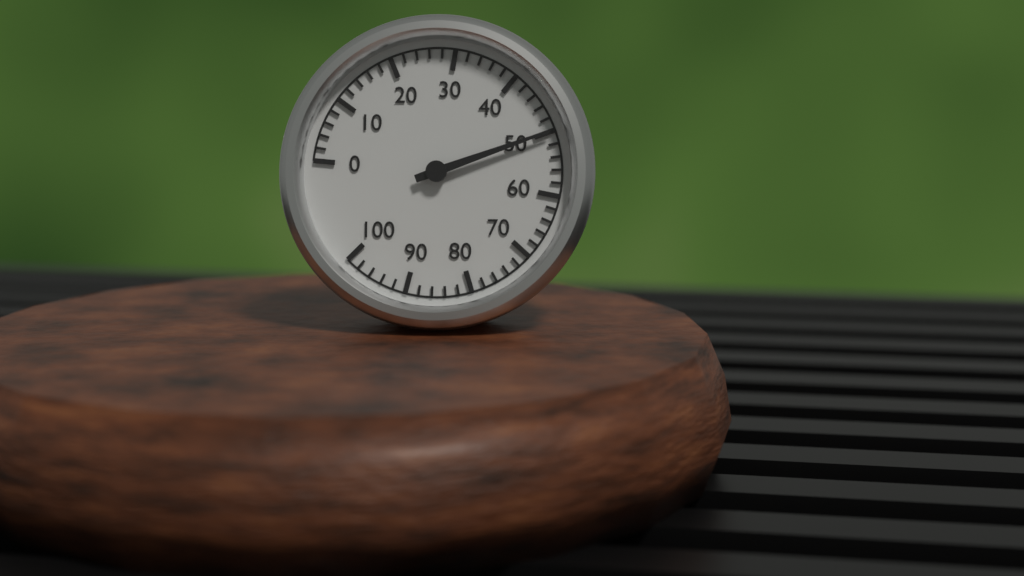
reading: 50 (no unit)
